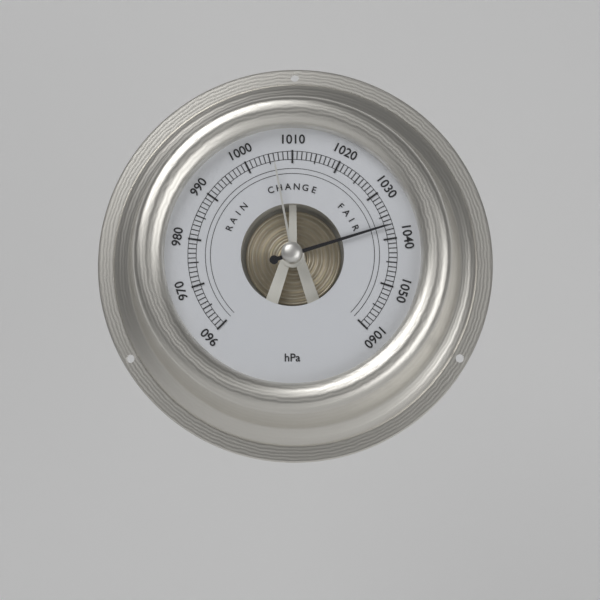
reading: 1037 hPa
